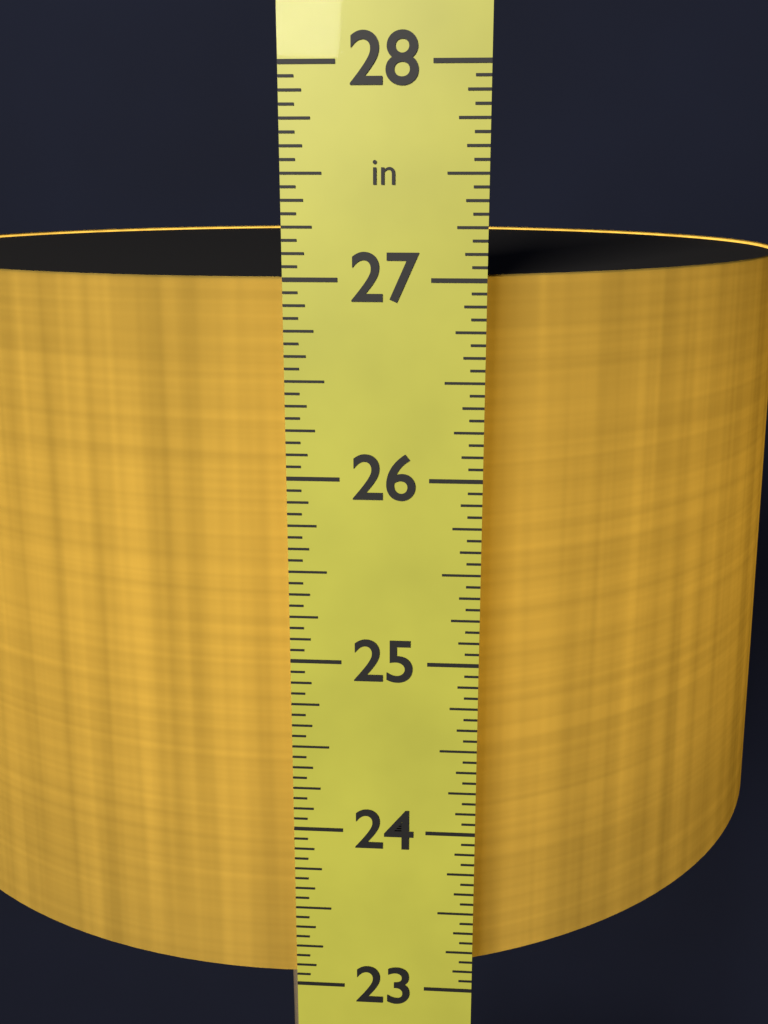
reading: 27.0000 in
